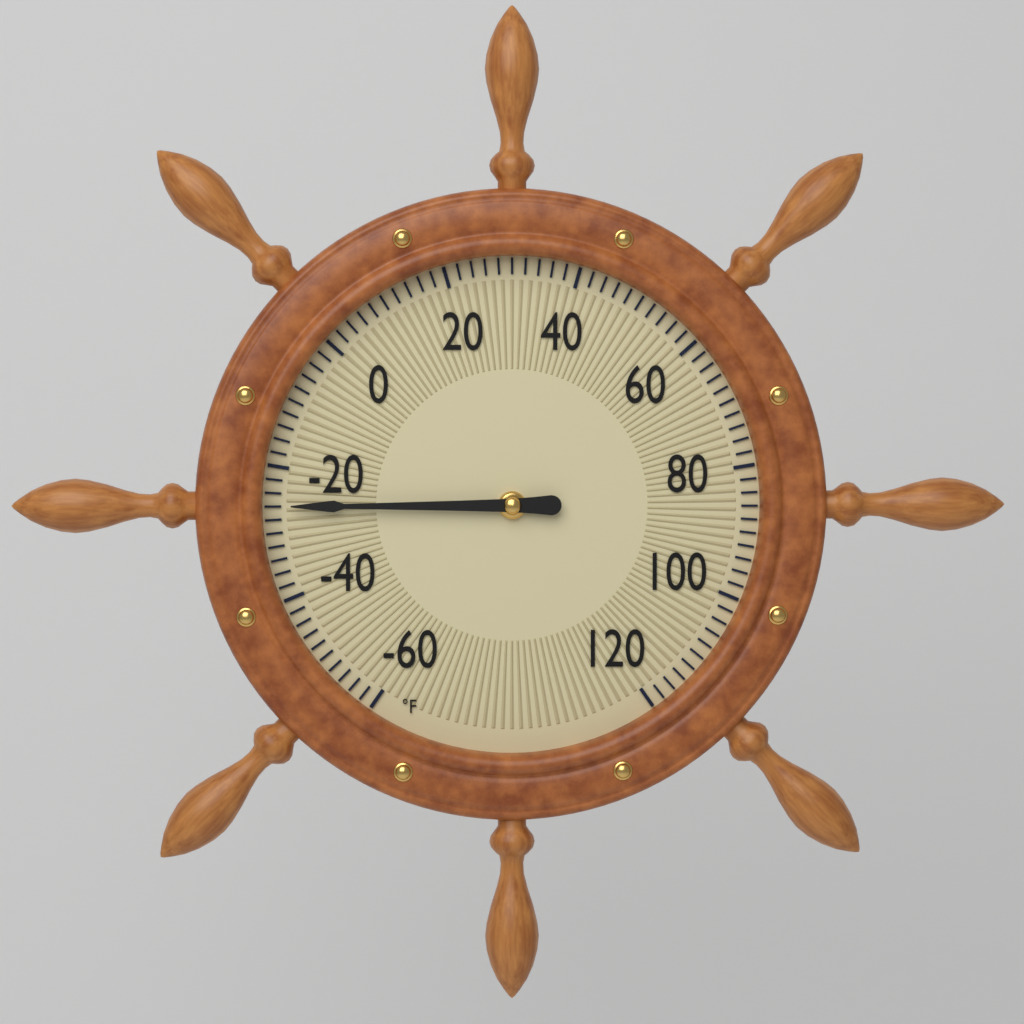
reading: -26 °F
